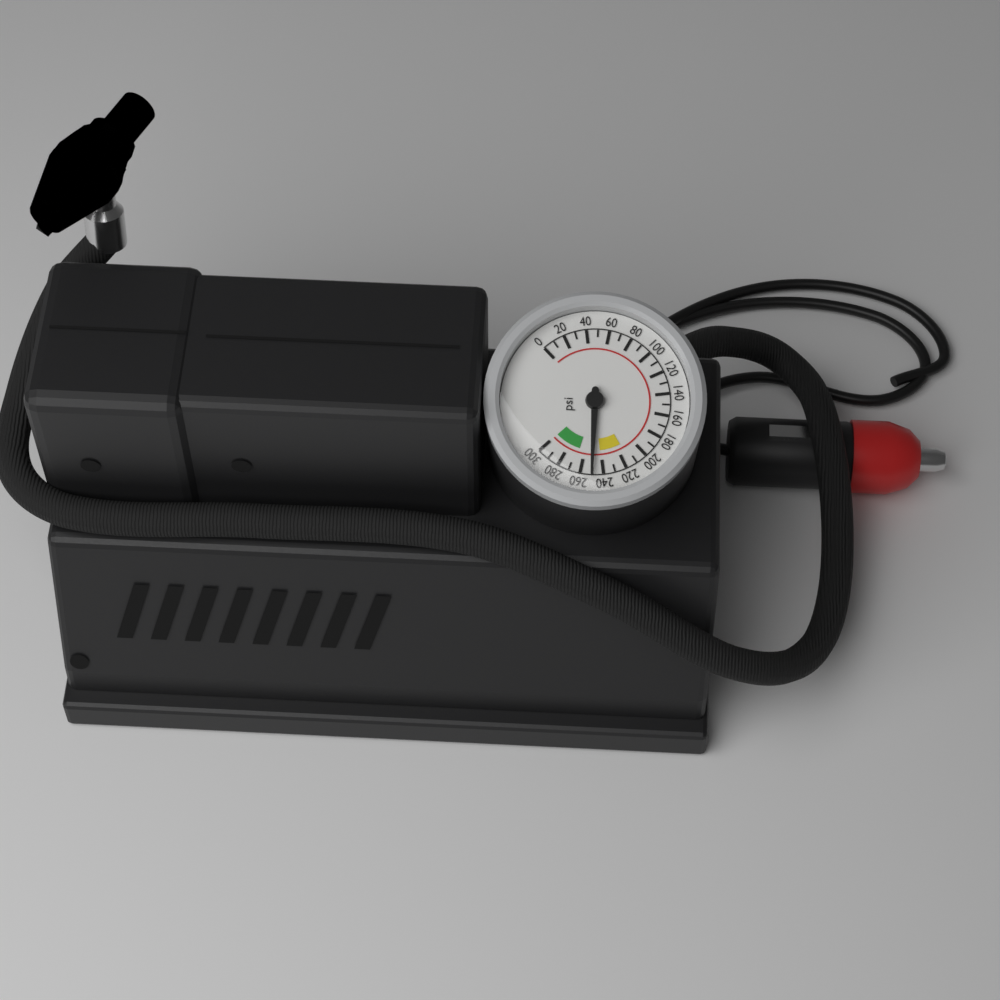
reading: 250 psi
